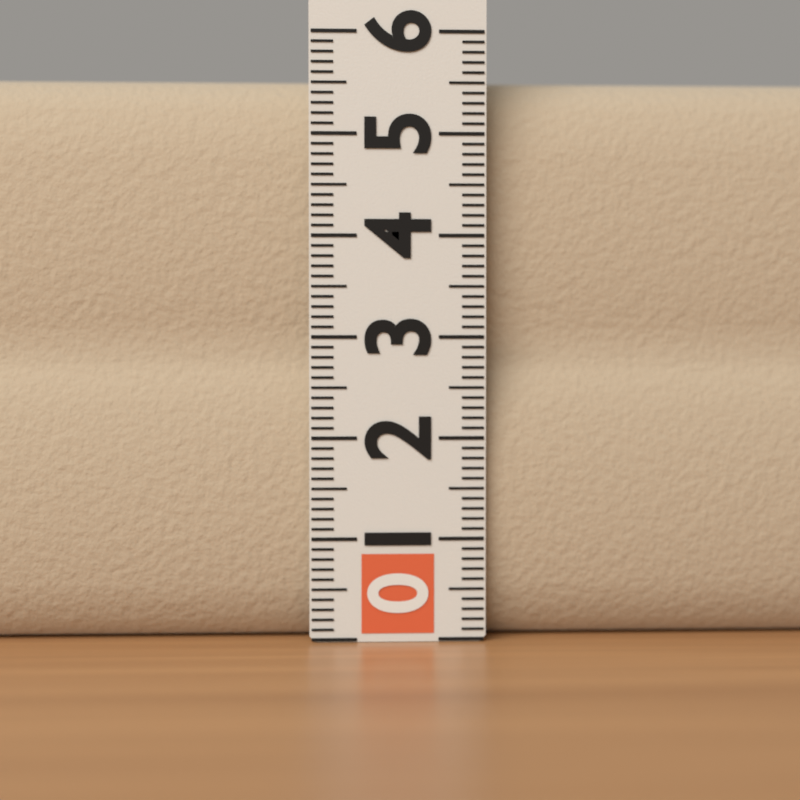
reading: 5.6 (no unit)
